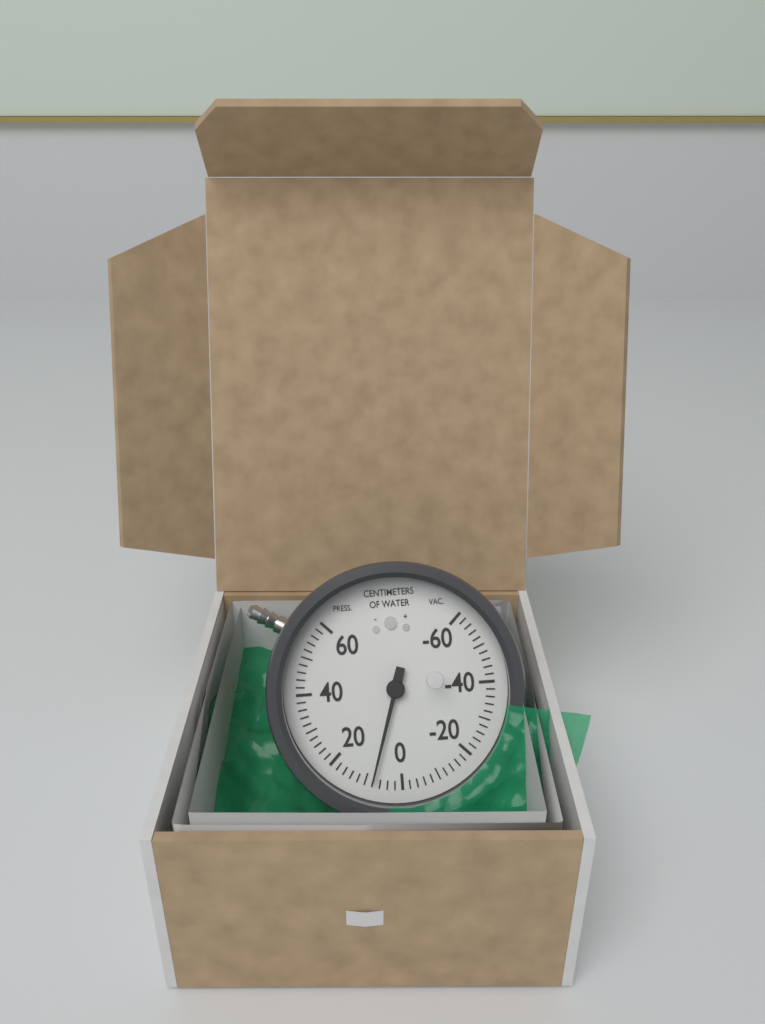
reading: 8 cmH2O
